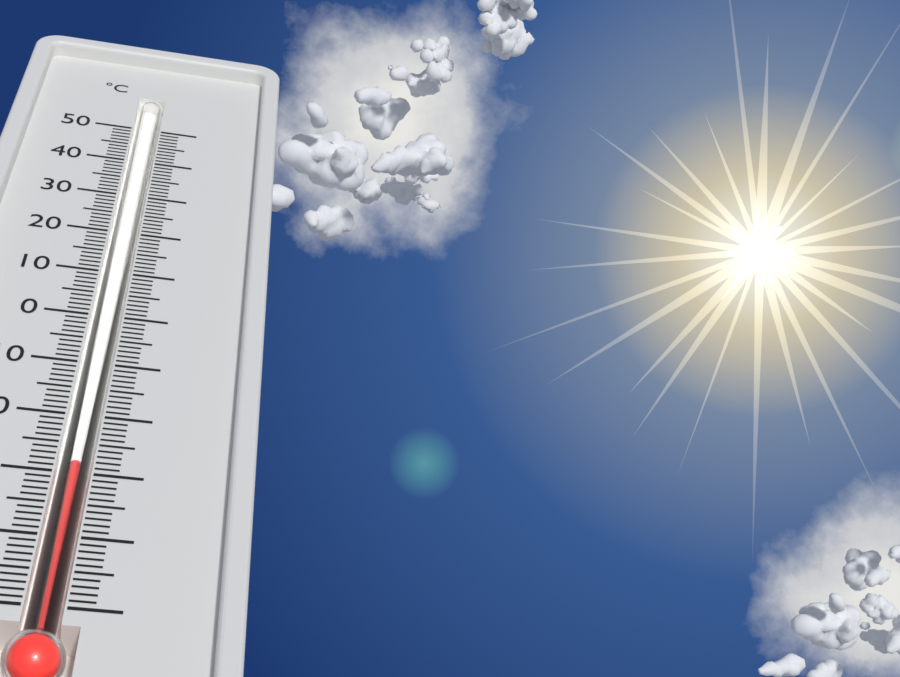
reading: -28 °C
